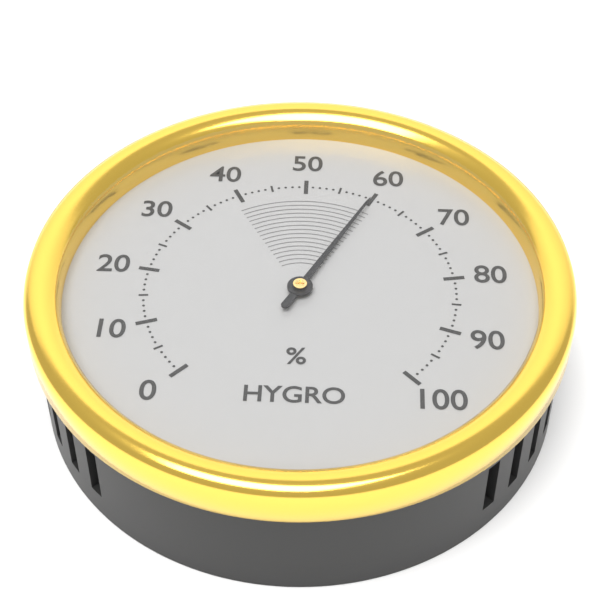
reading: 60 %
